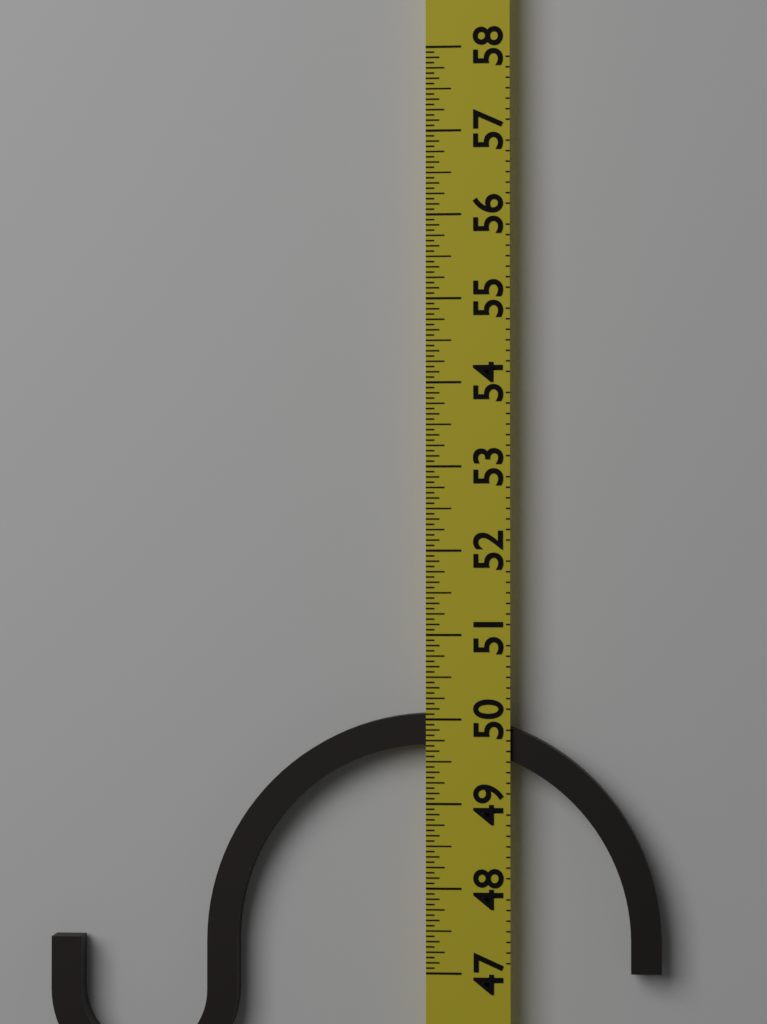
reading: 50.0625 (no unit)
